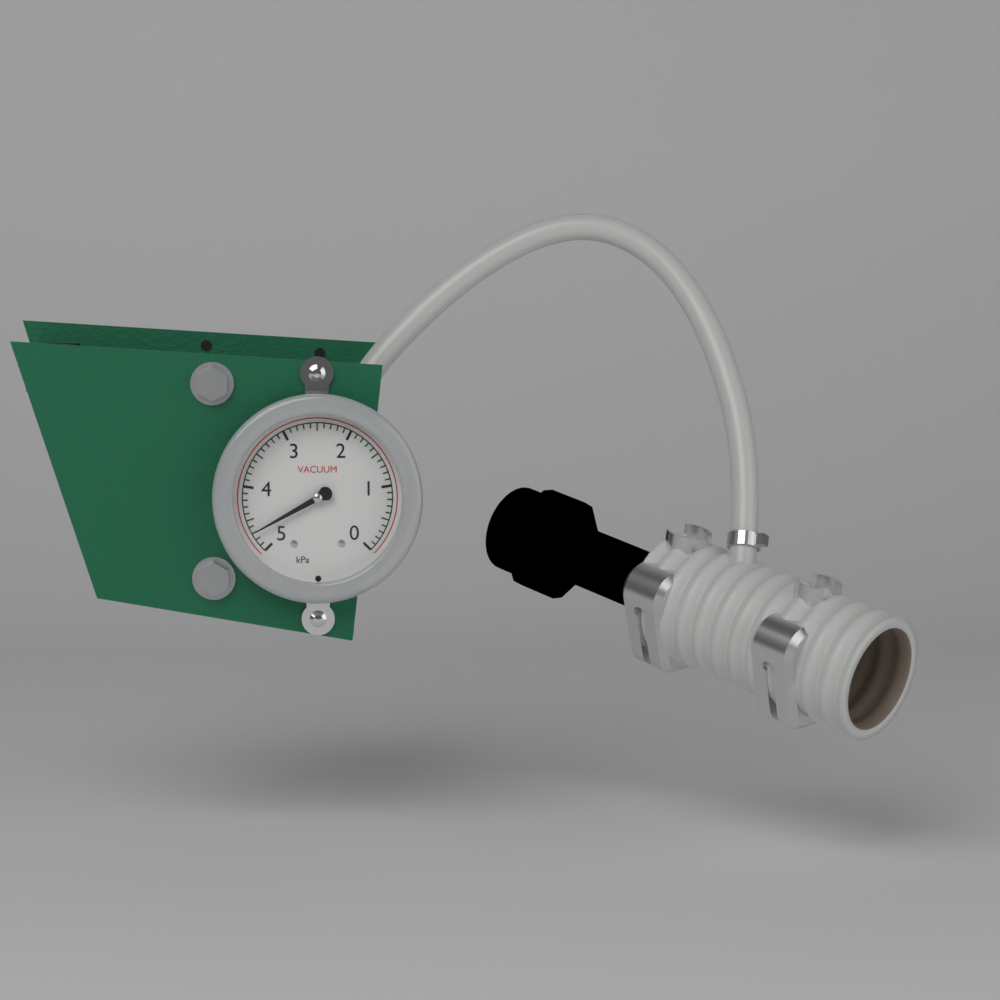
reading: 4.7 kPa
